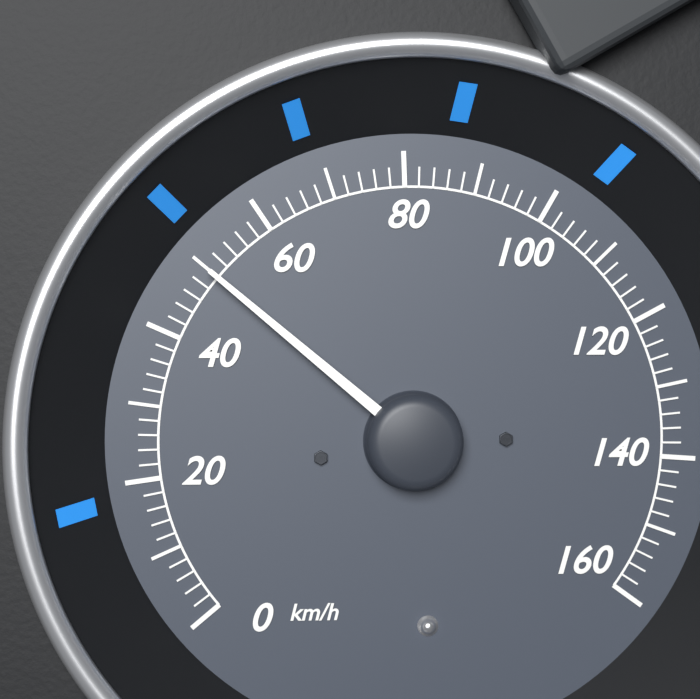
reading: 50 km/h
